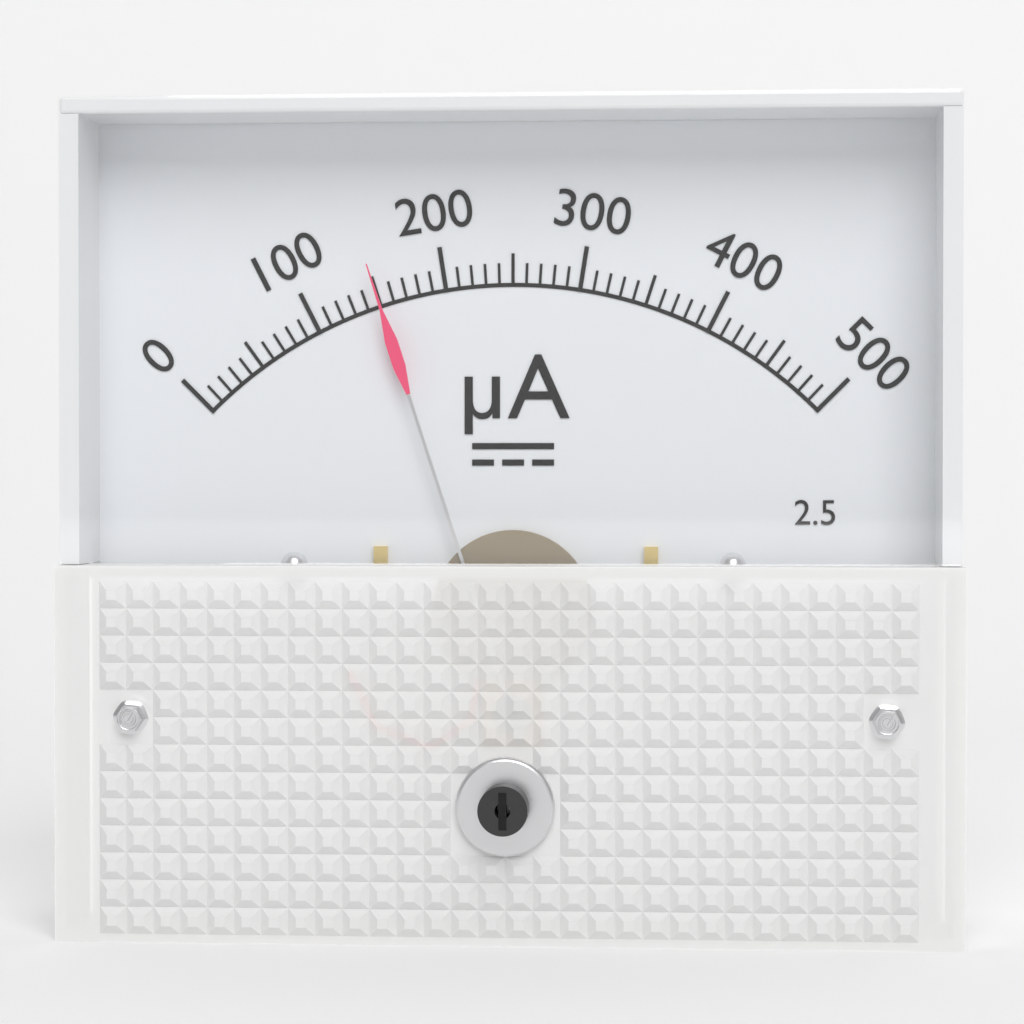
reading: 150 µA
